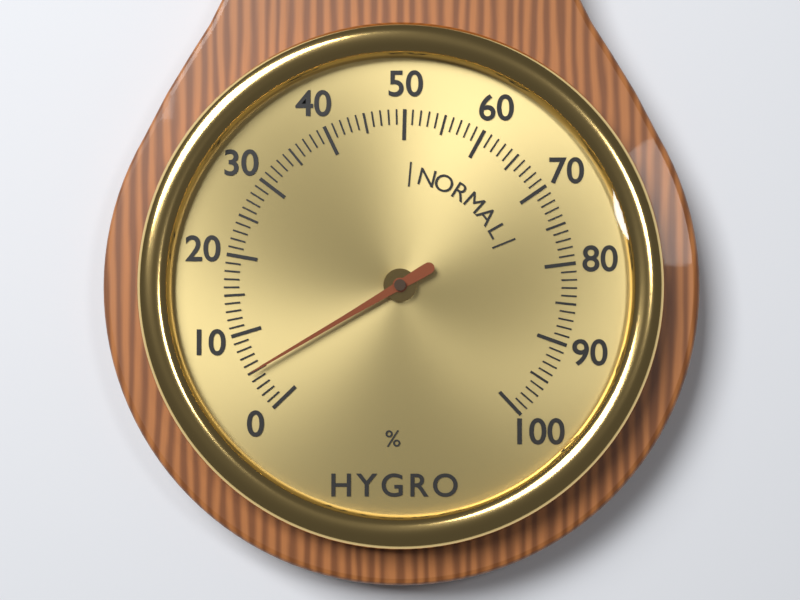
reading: 5 %
